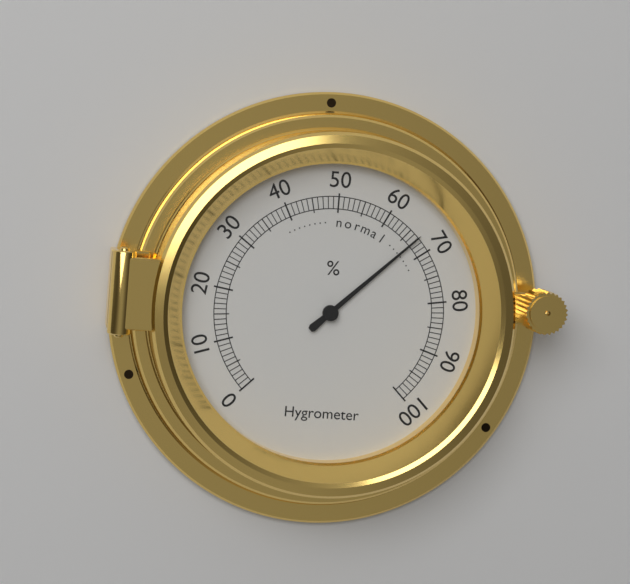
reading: 67 %
